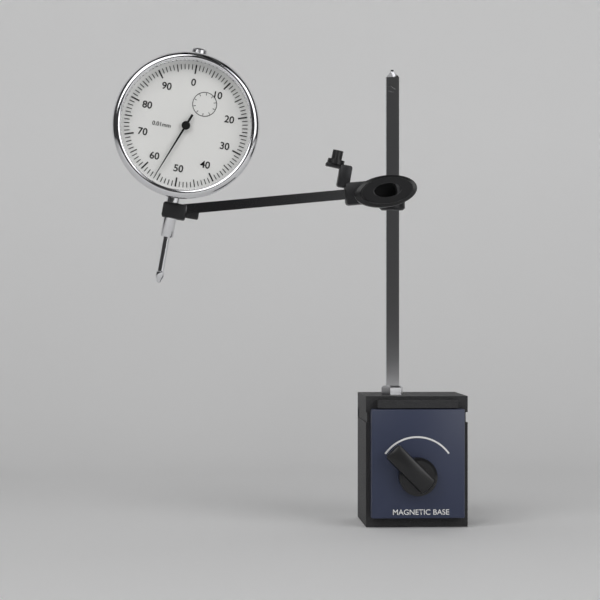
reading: 0.56 mm
